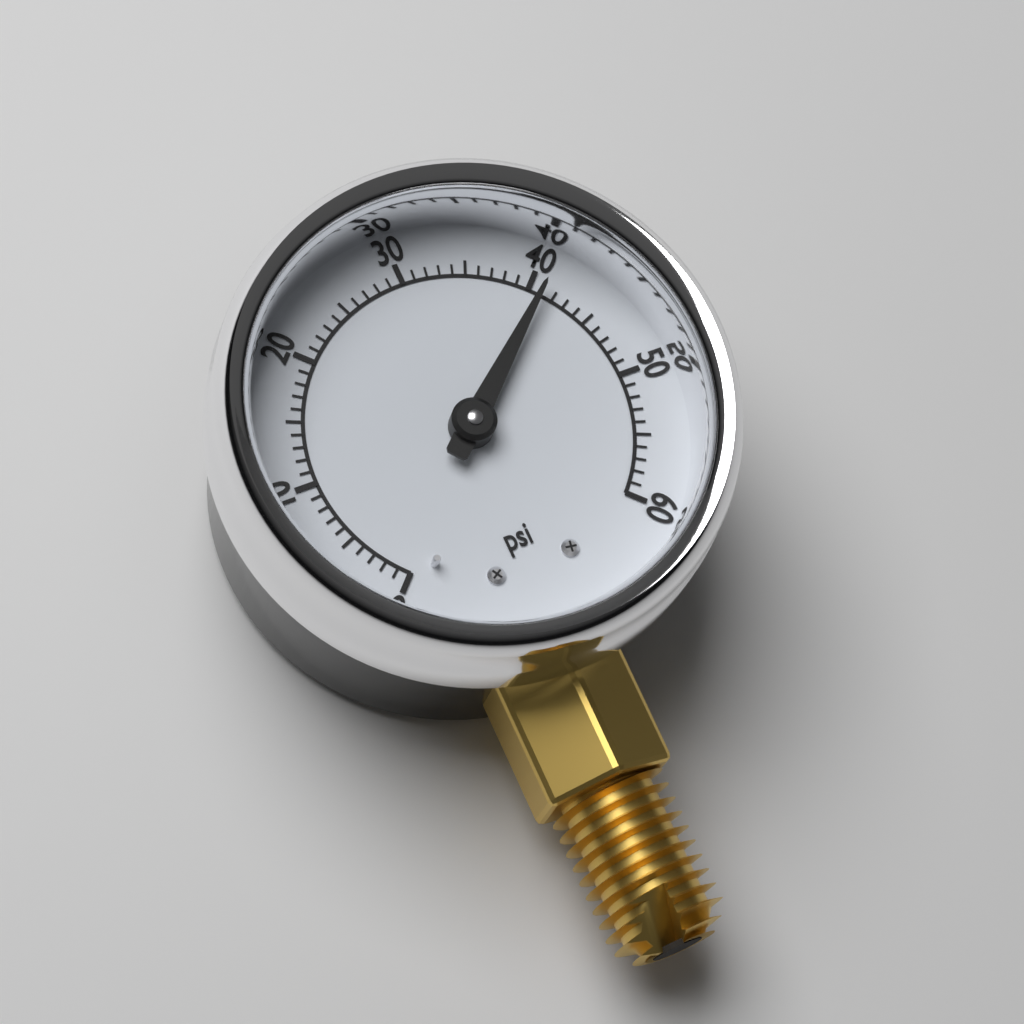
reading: 41 psi
